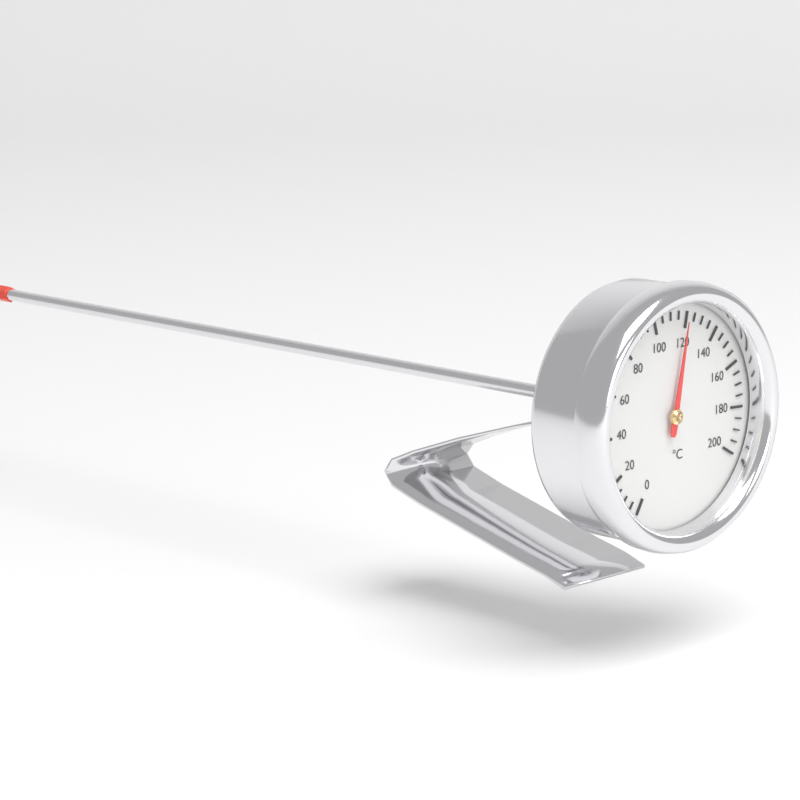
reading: 120 °C
